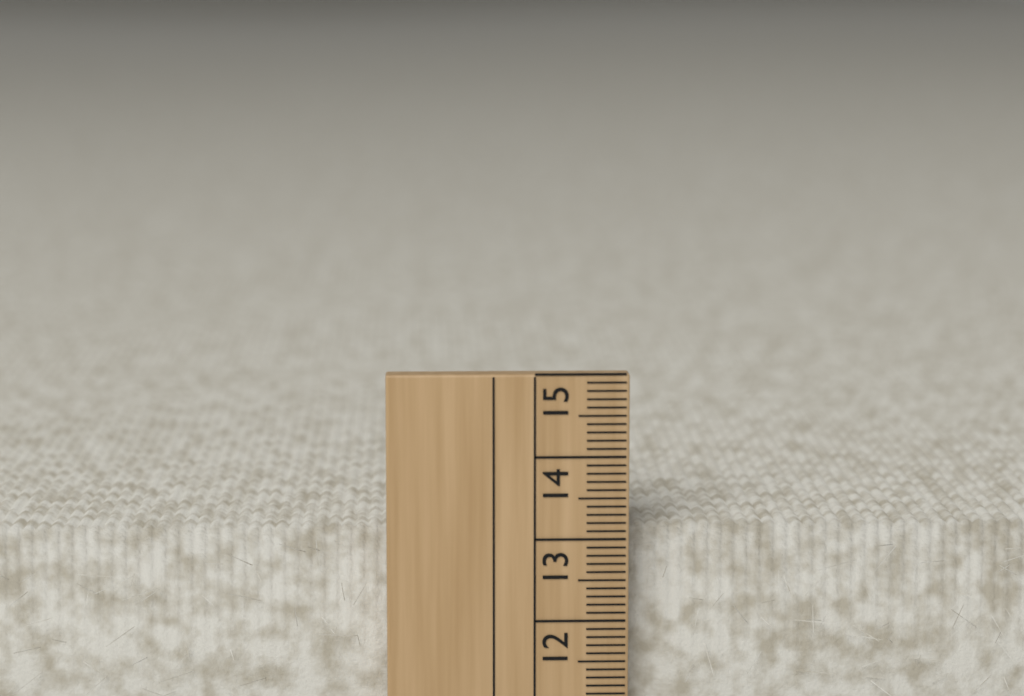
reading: 13.1 cm
